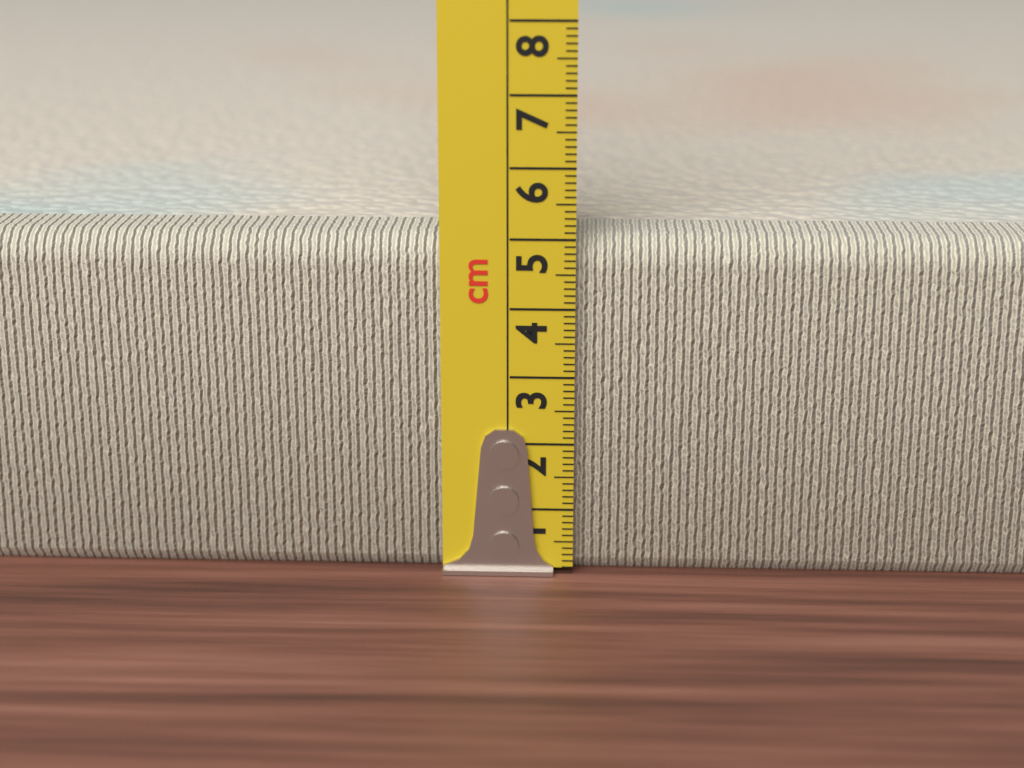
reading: 5.0 cm
